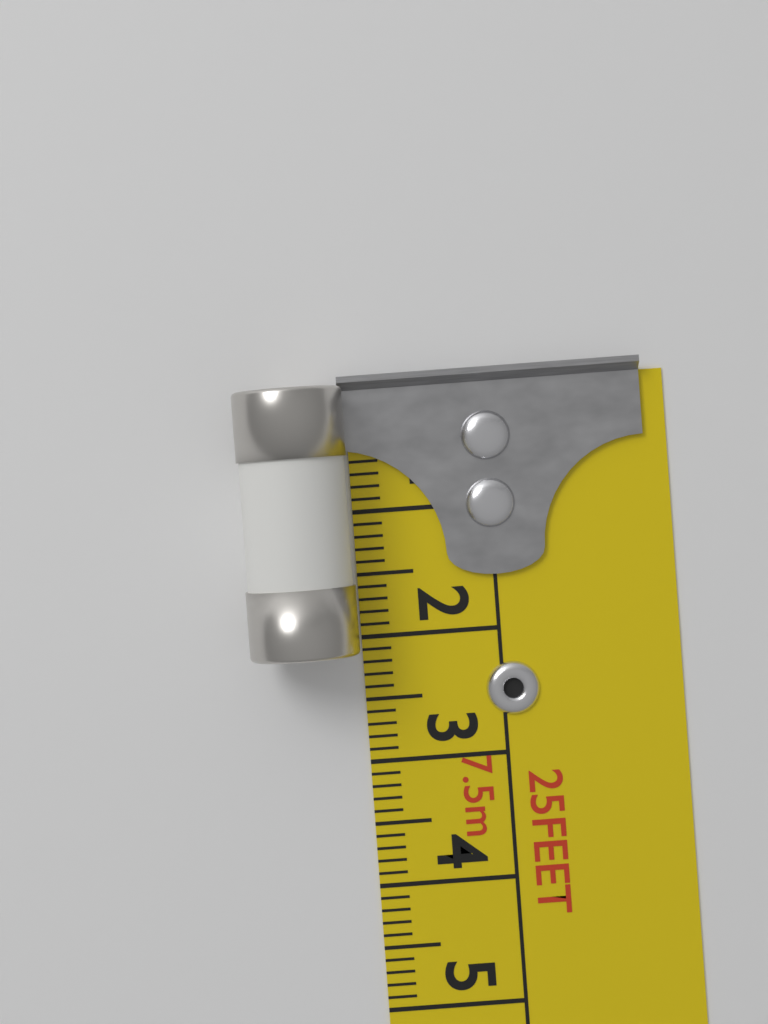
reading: 2.1 cm
